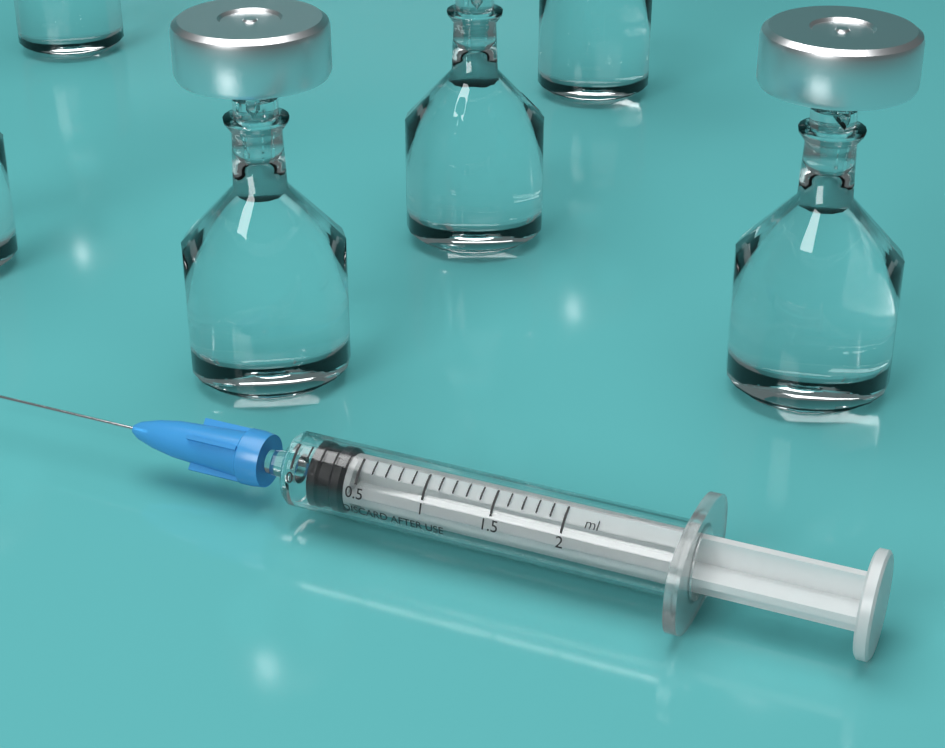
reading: 0.1 ml
